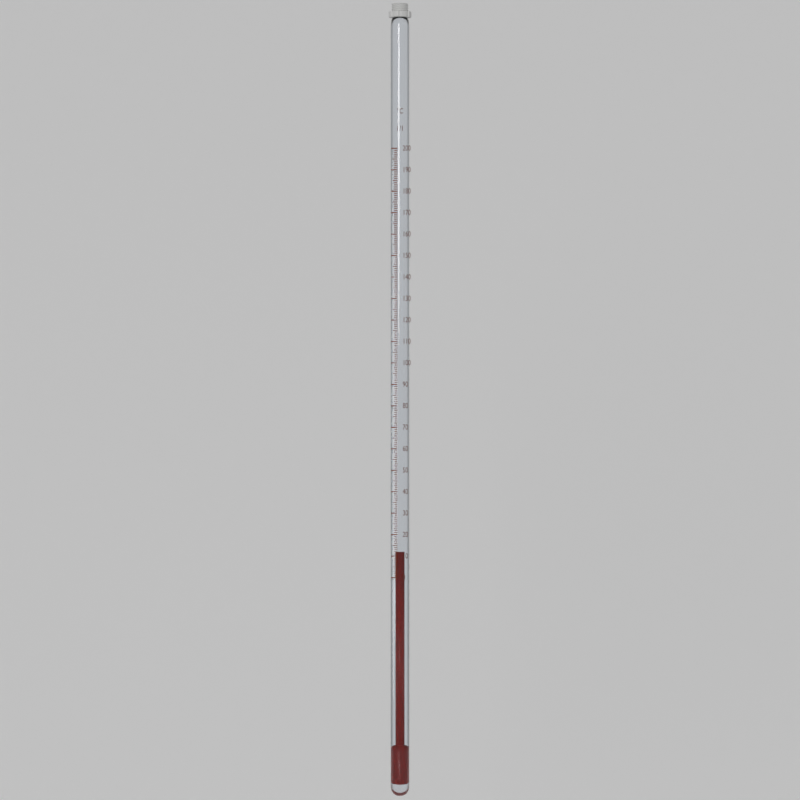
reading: 12 °C
